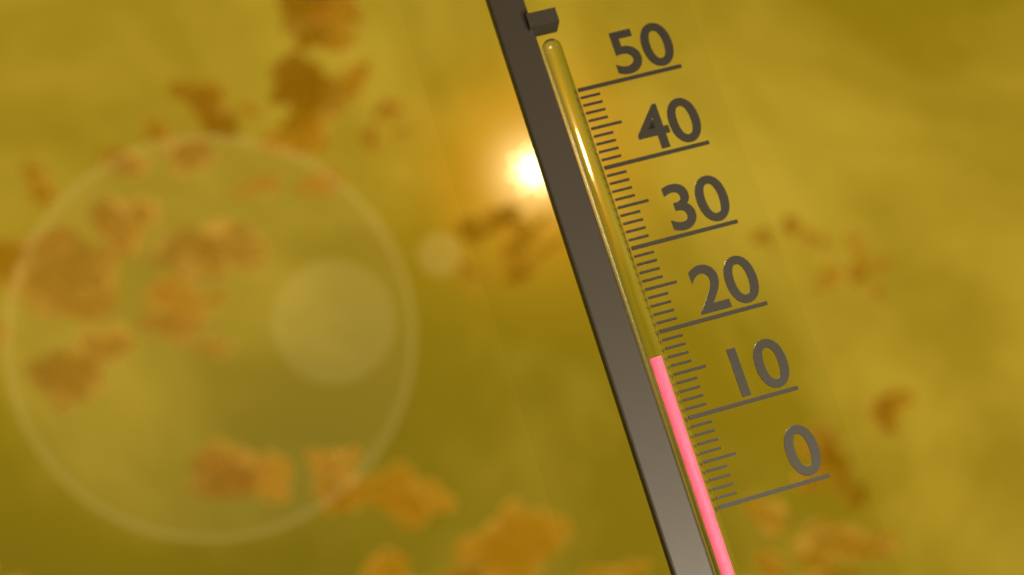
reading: 17 (no unit)
